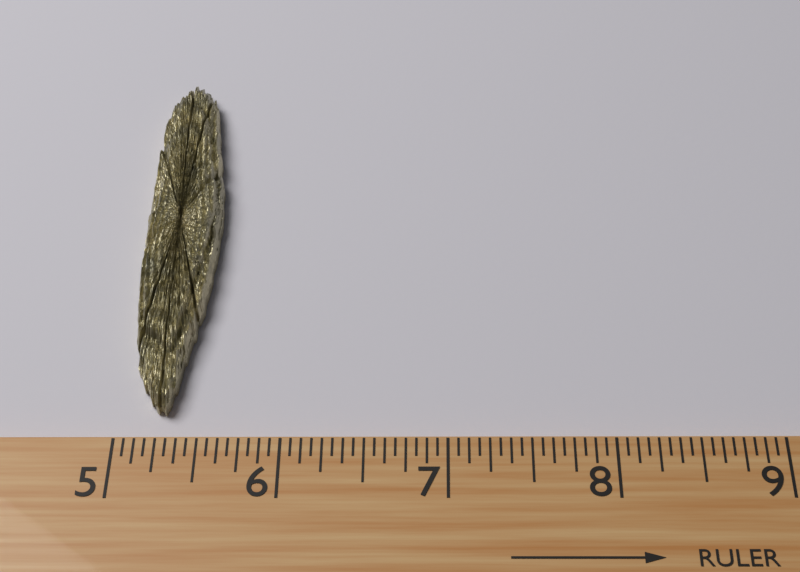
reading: 5.5000 (no unit)
